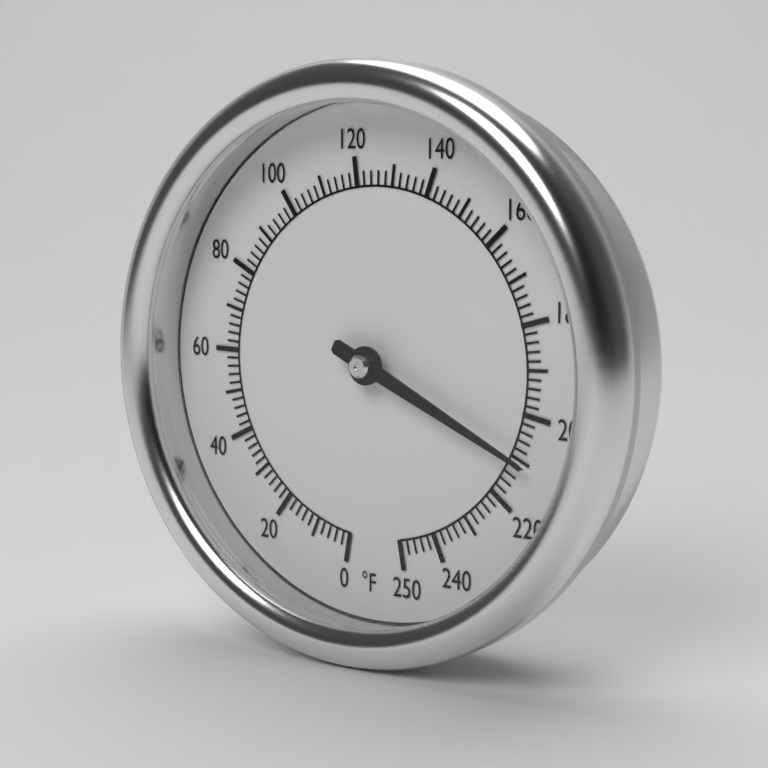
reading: 210 °F
